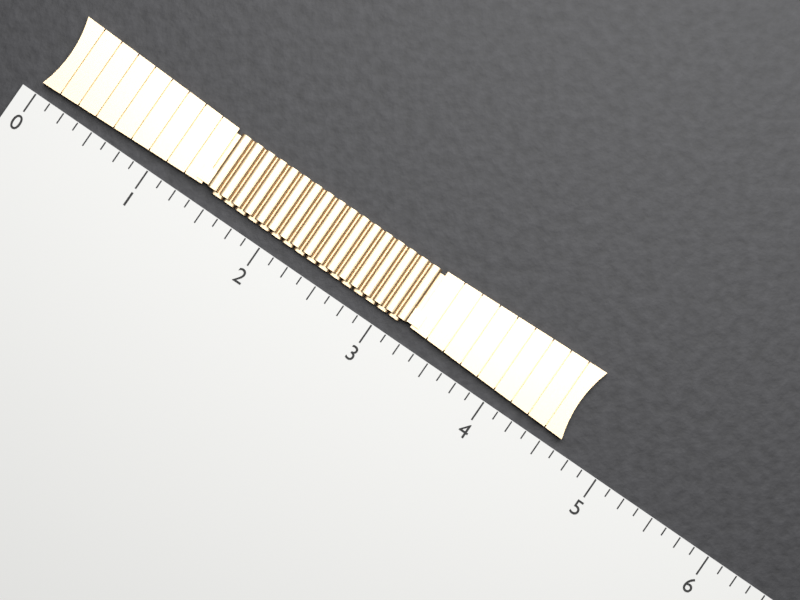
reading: 4.625 (no unit)
